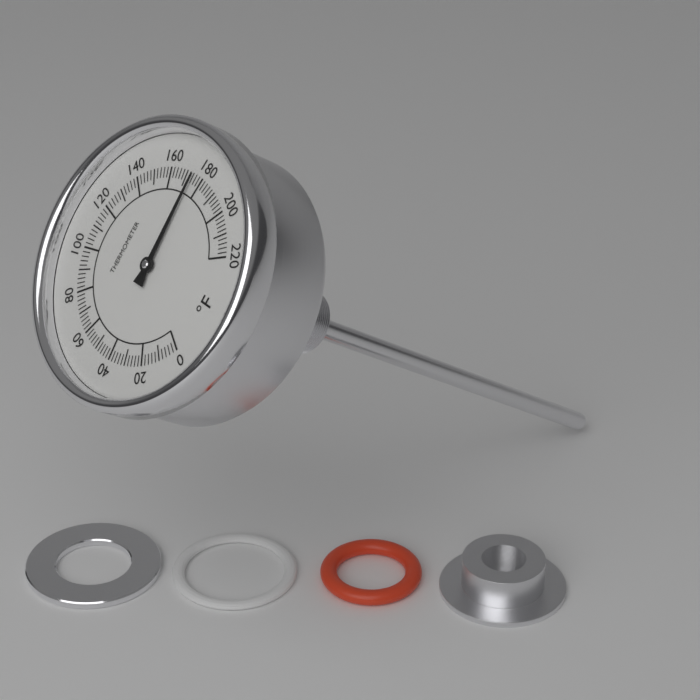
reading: 174 °F
